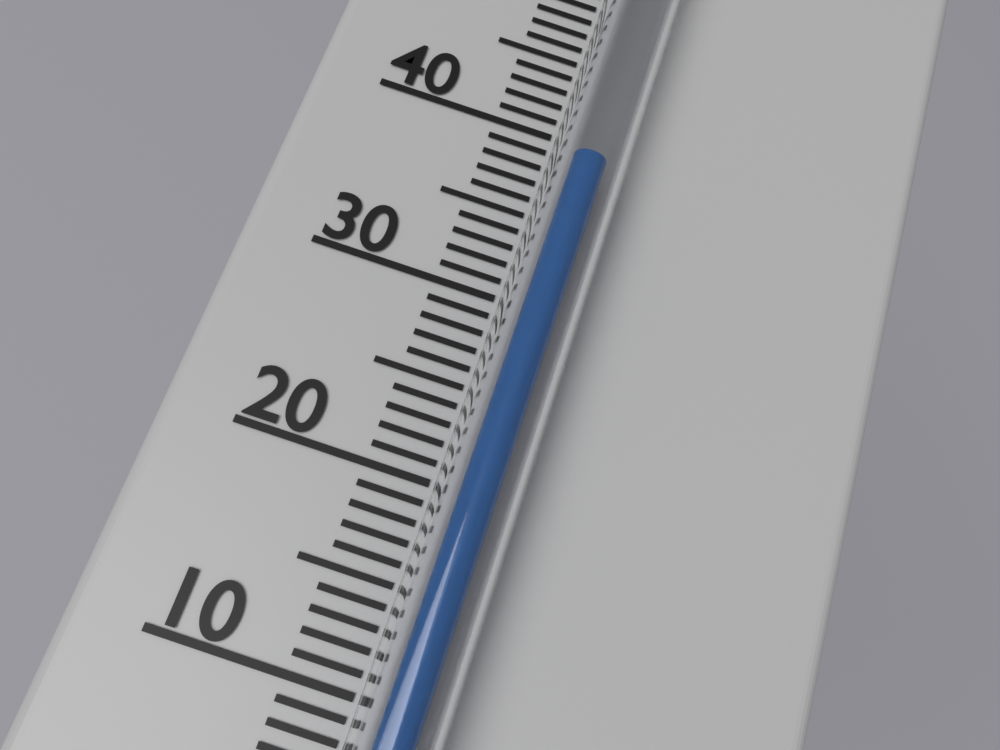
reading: 38 °C
